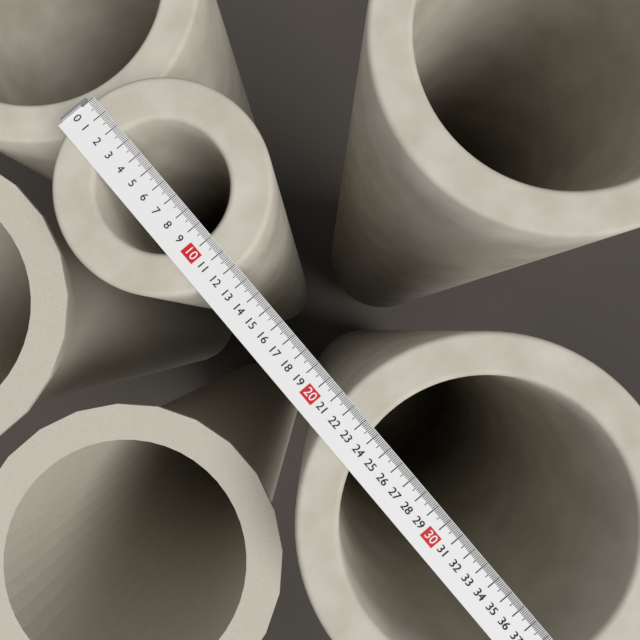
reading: 12.2 (no unit)
